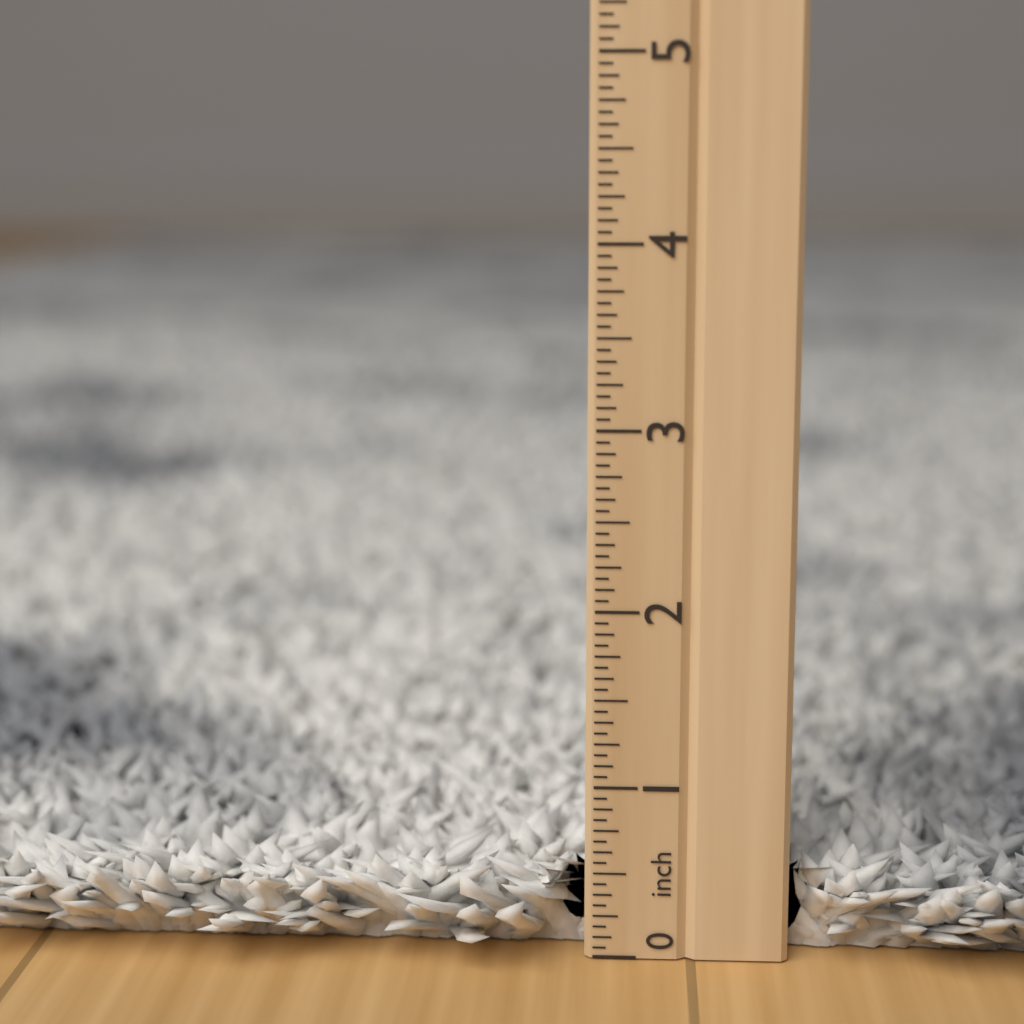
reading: 0.6250 inch
